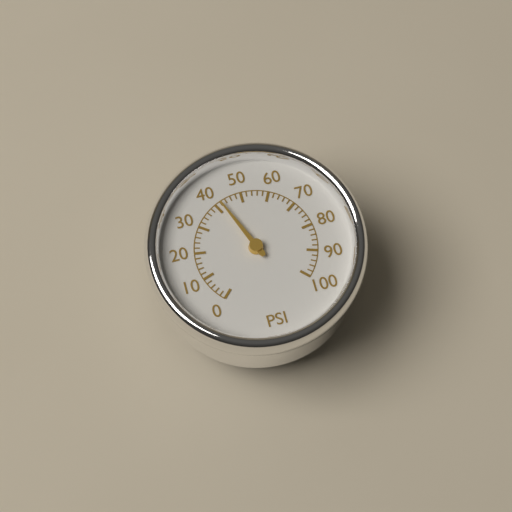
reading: 42 psi
